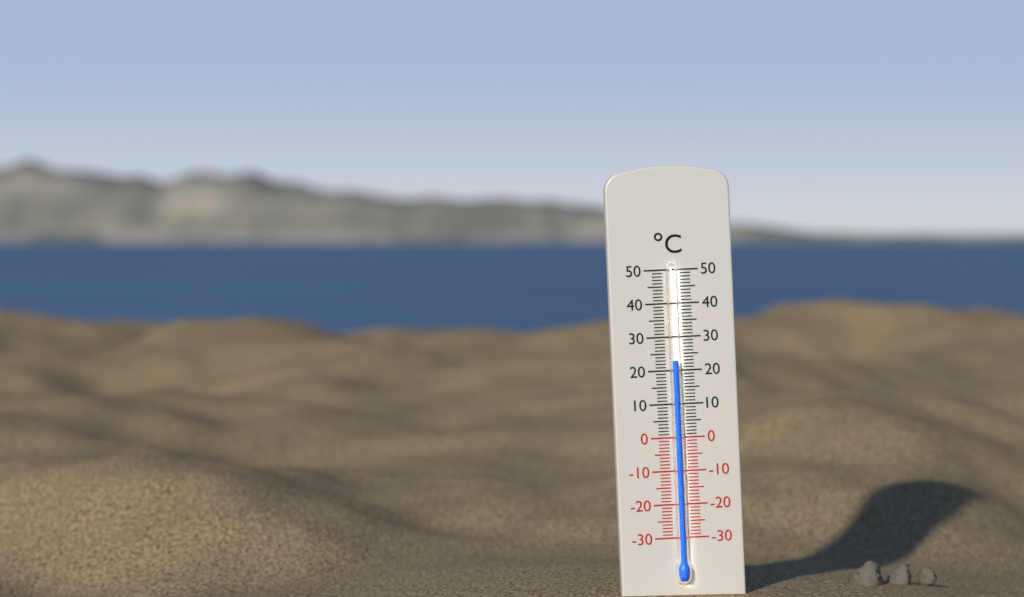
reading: 23 °C
